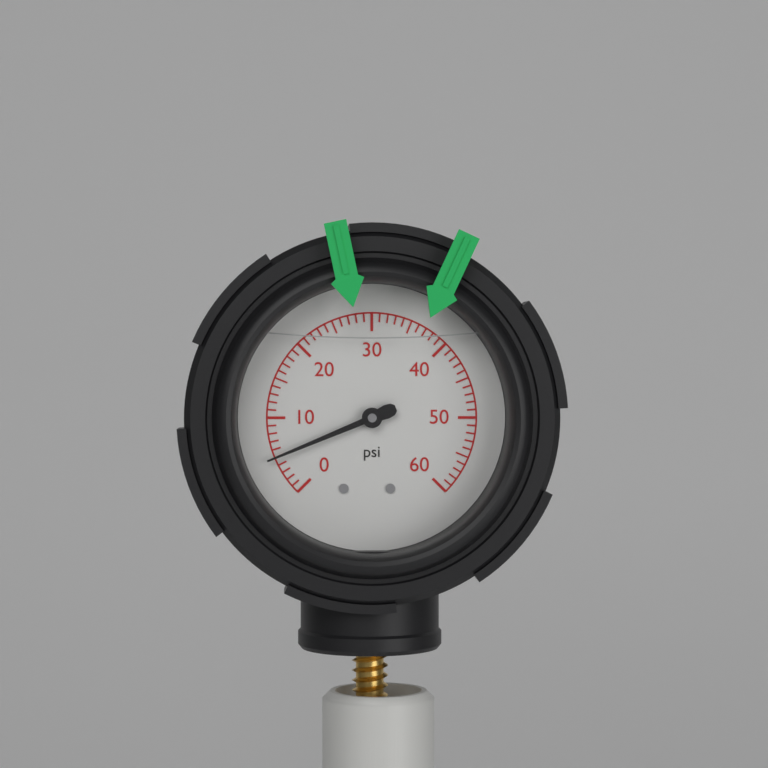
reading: 5 psi
